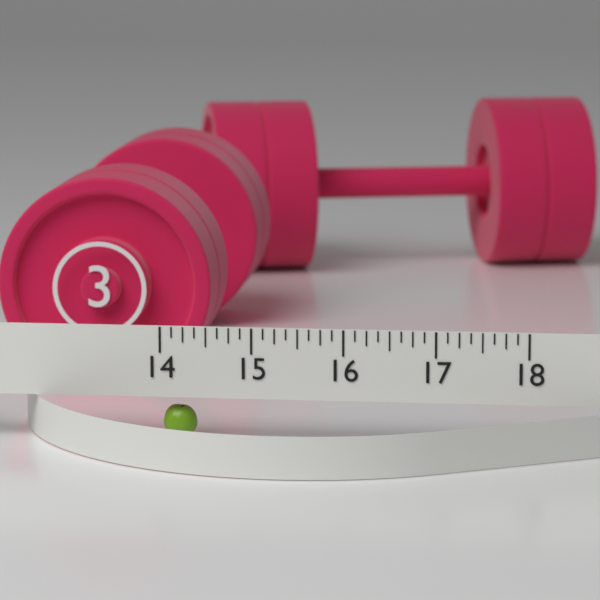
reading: 14.375 (no unit)
